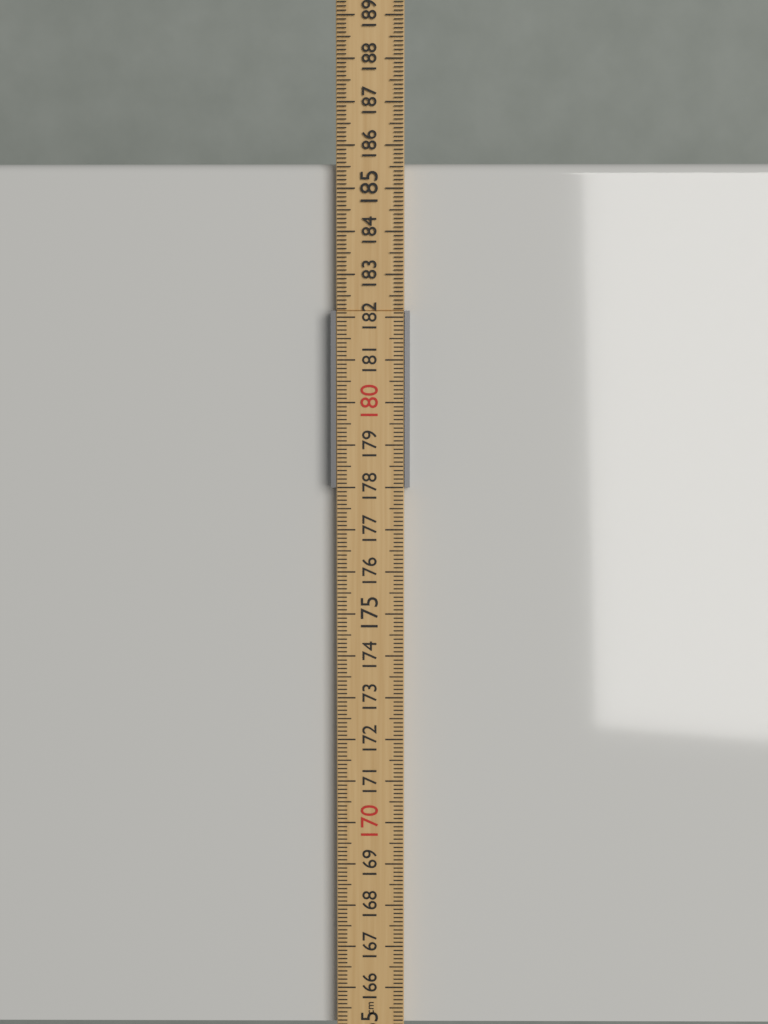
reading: 185.7 cm
